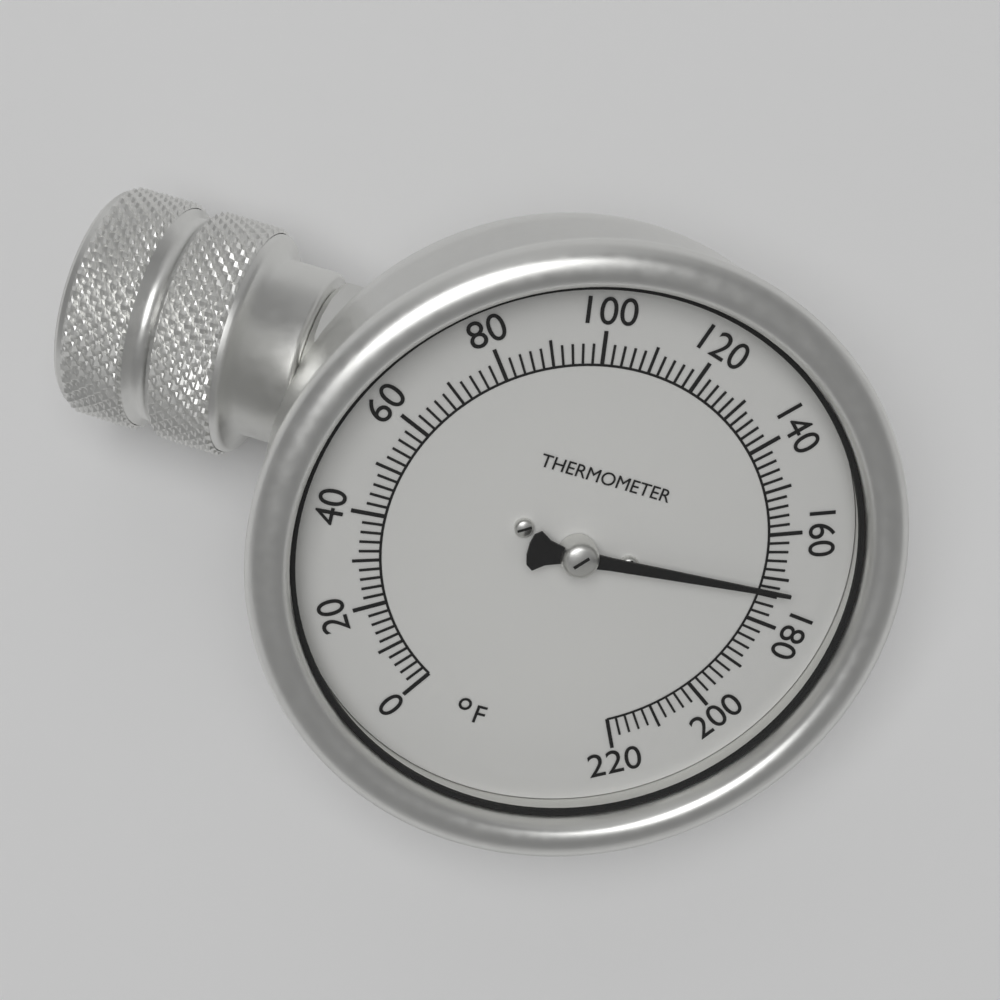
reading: 172 °F
